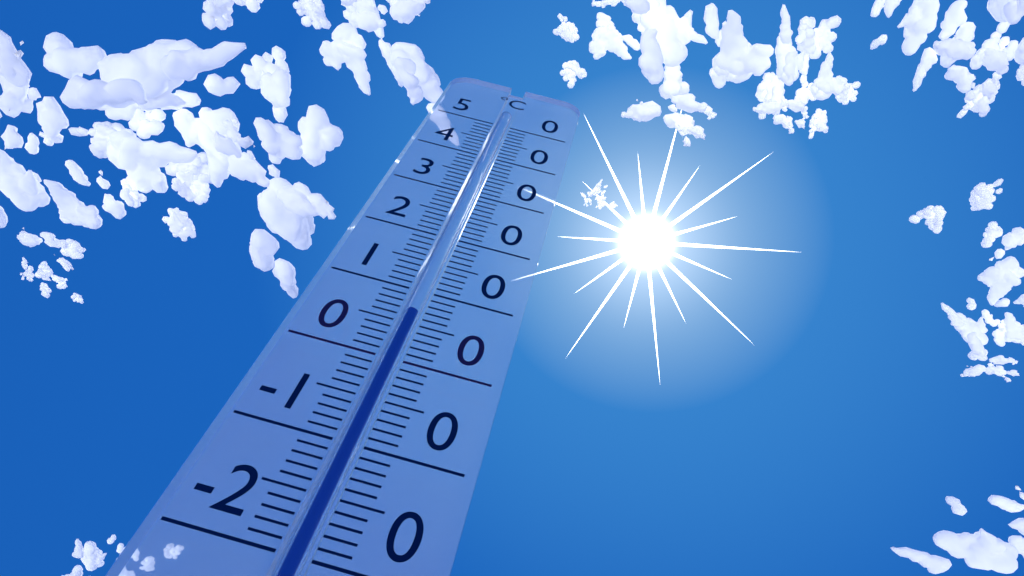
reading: 7 °C
